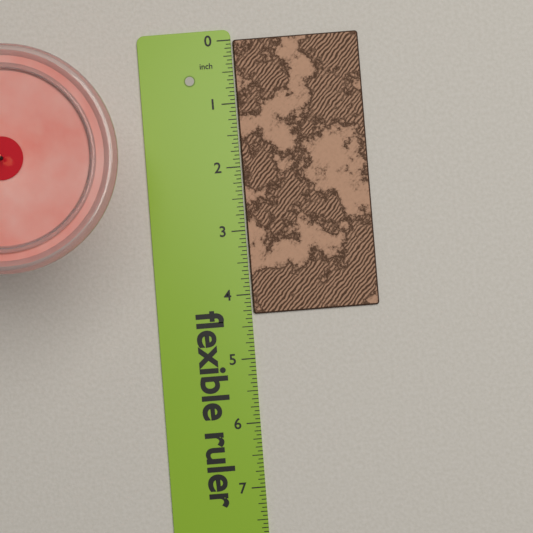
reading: 4.3125 in
